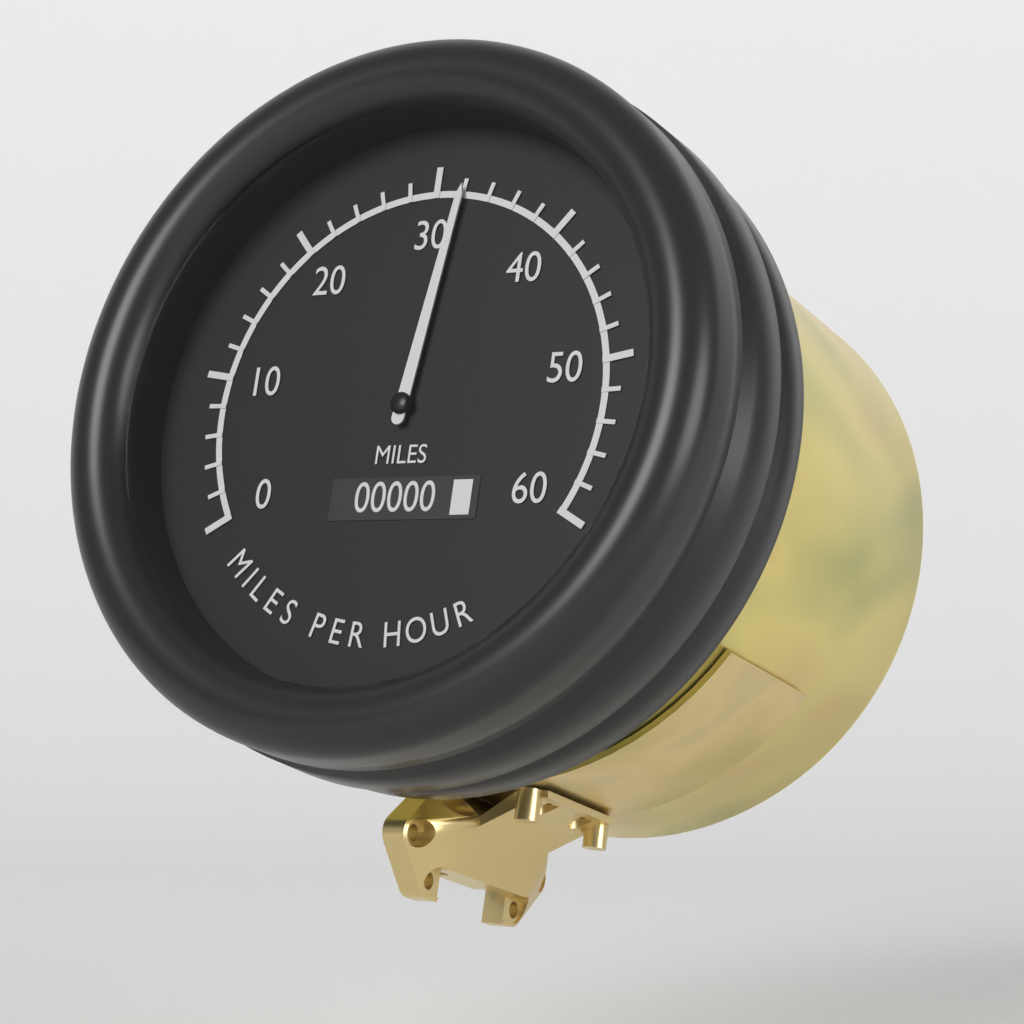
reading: 32 mph
